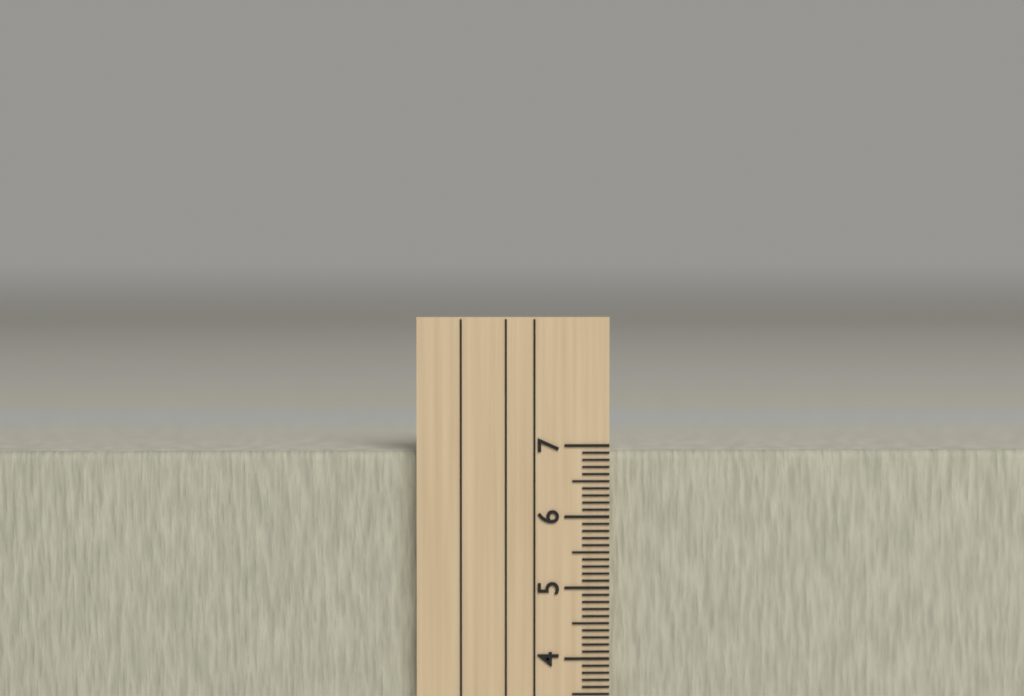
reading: 6.9 cm
